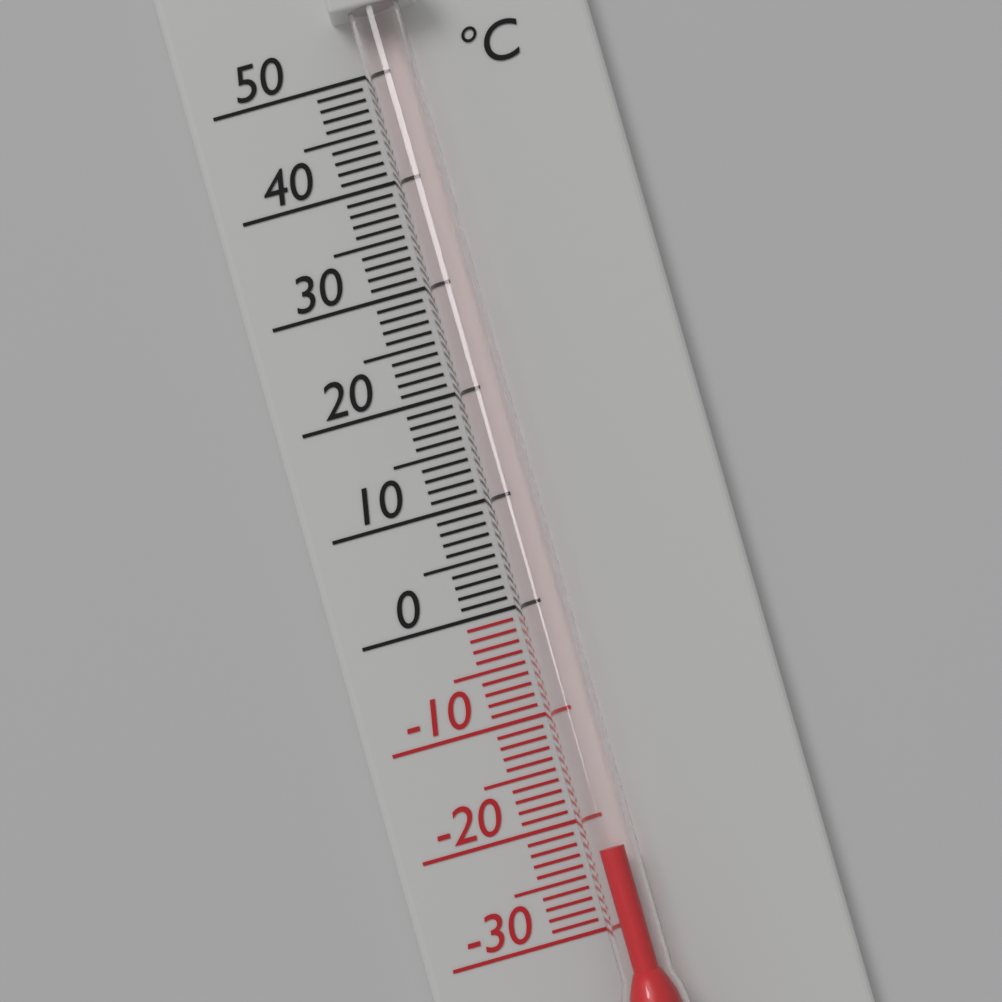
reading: -23 °C
